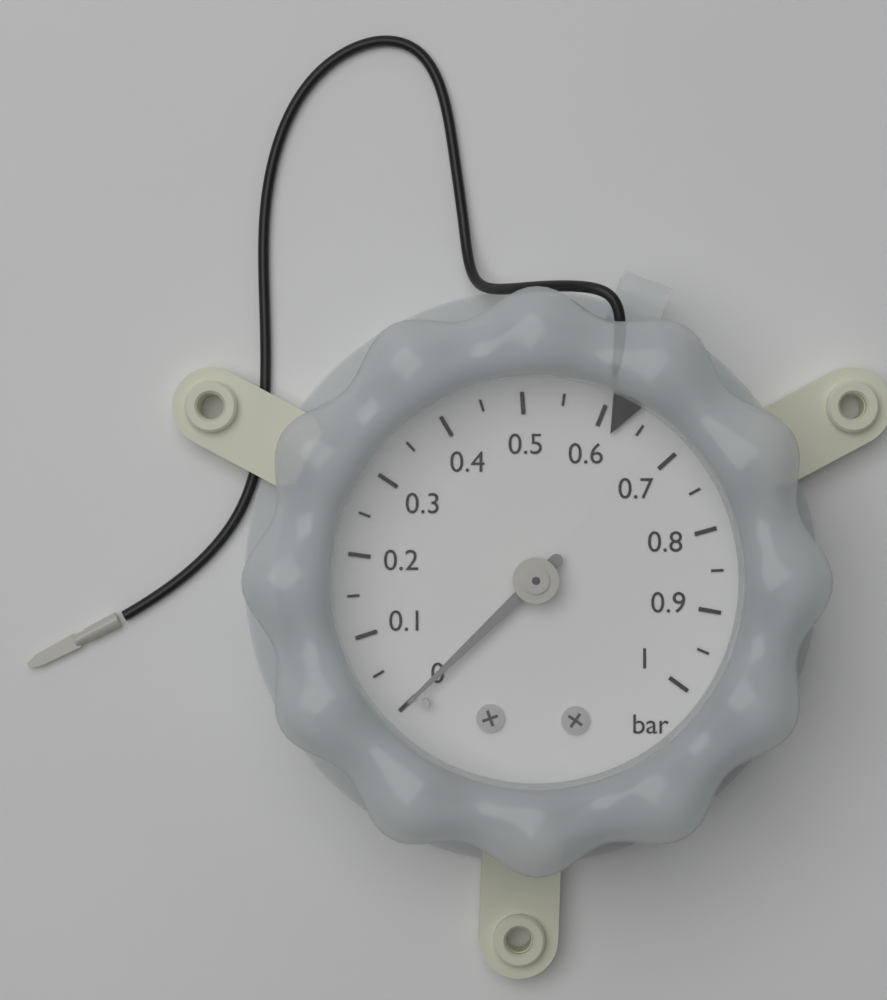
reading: 0.00 bar
